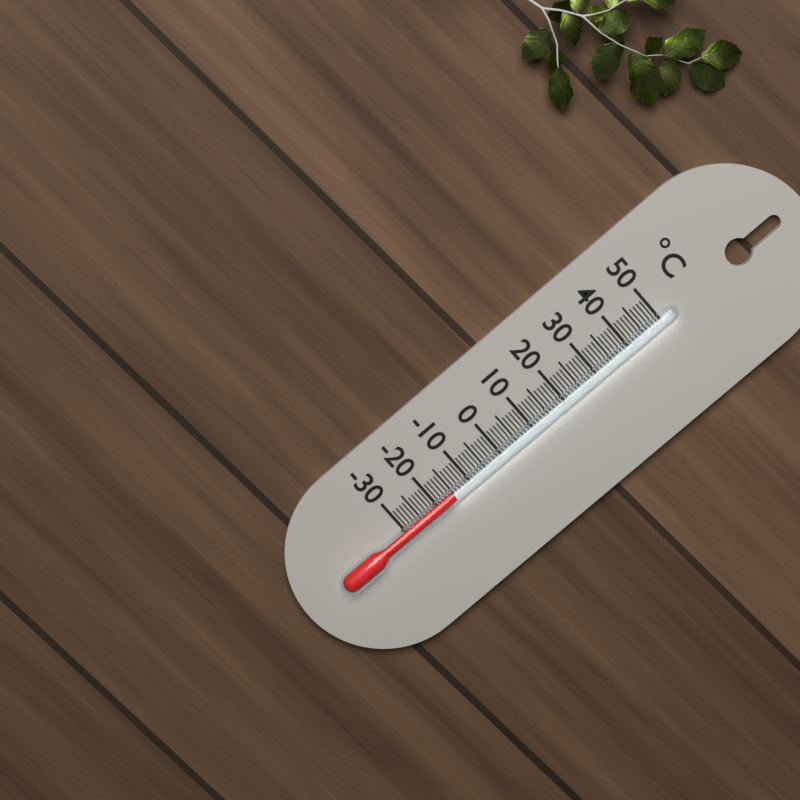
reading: -15 °C
